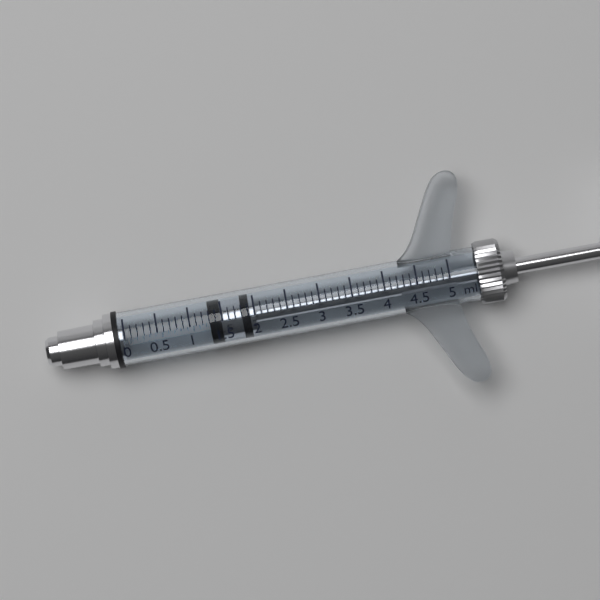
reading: 1.3 ml
